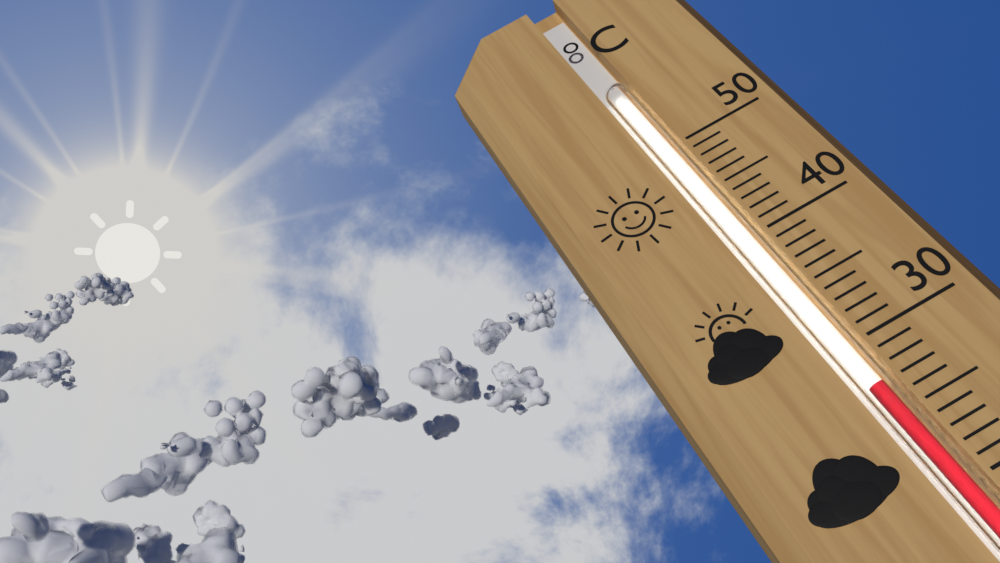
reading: 27 °C
